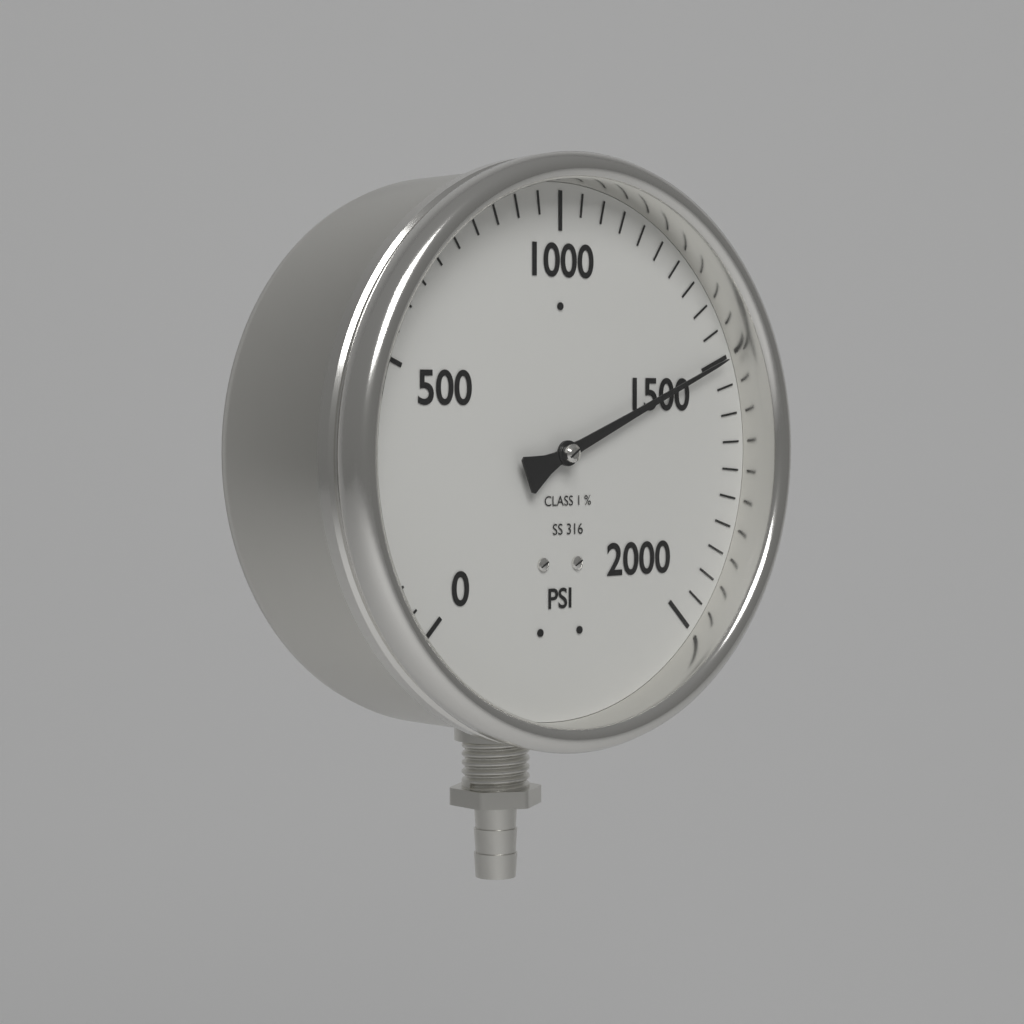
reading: 1500 psi
